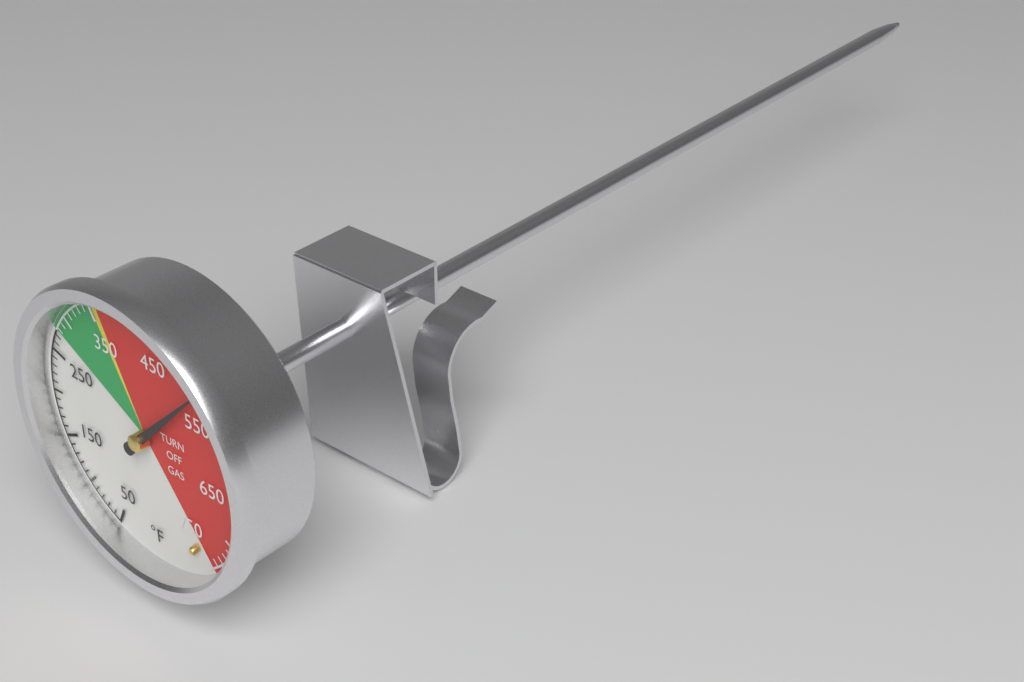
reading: 520 °F
